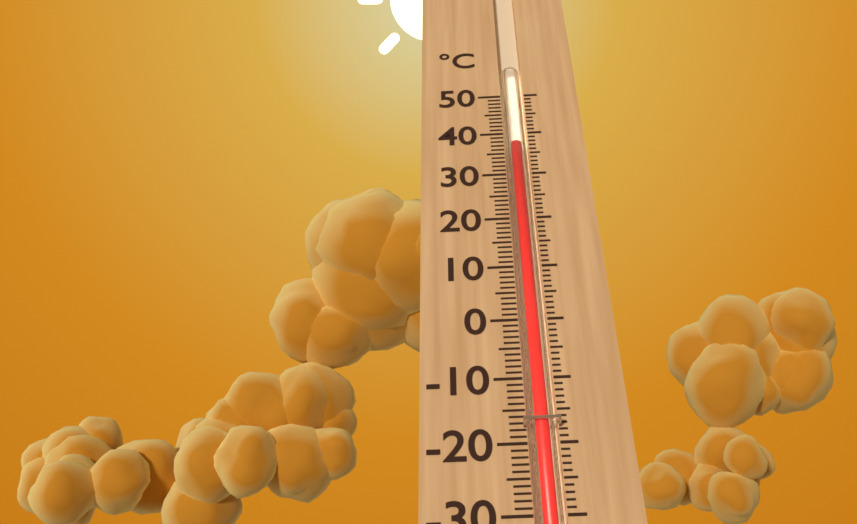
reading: 37 °C
